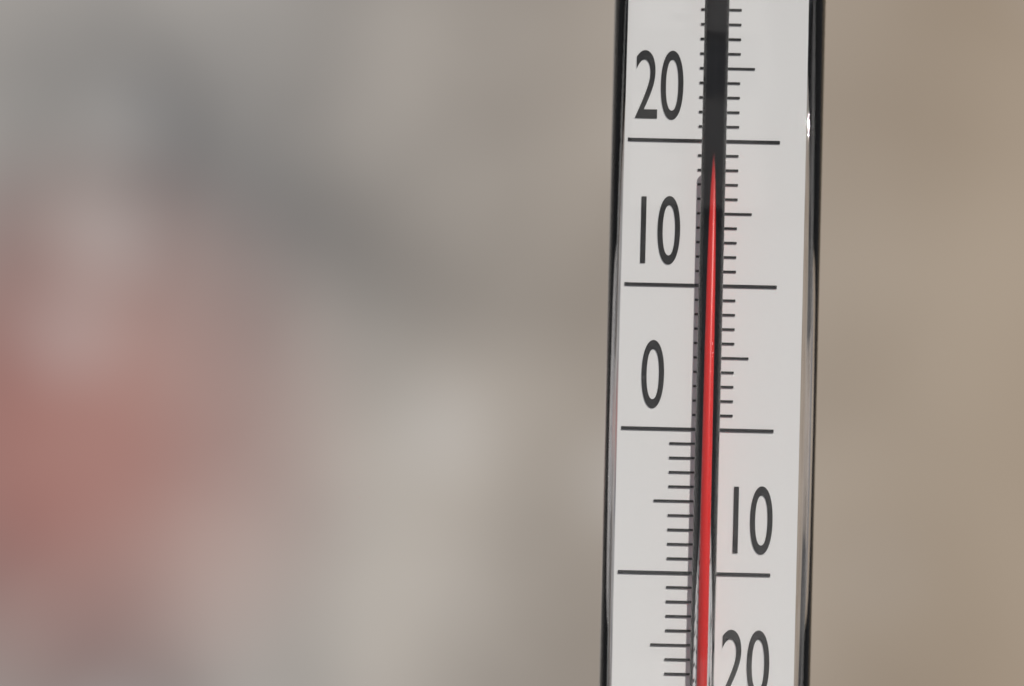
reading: 18.5 °C
